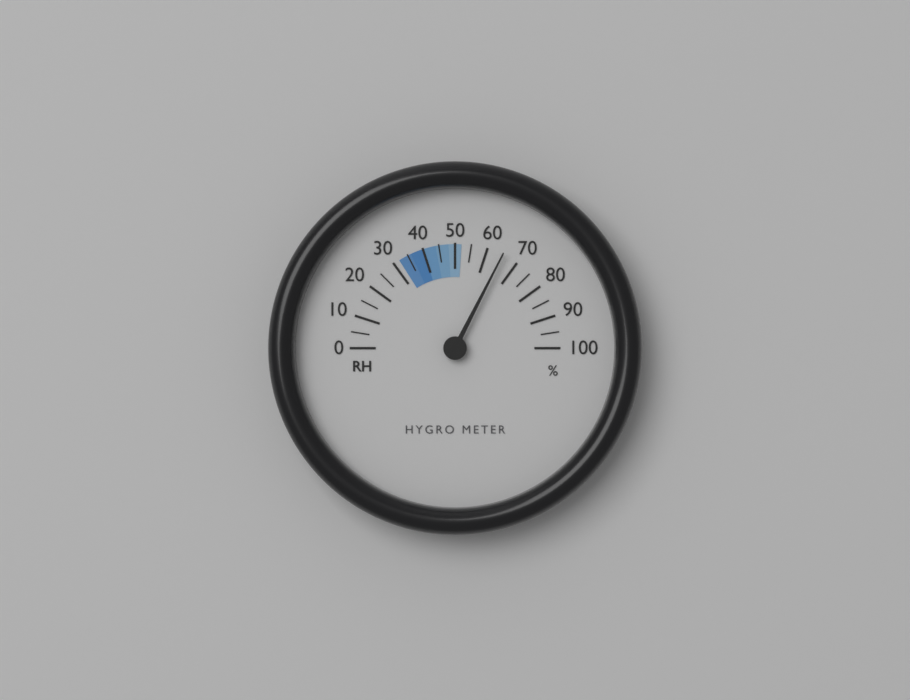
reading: 65 %
